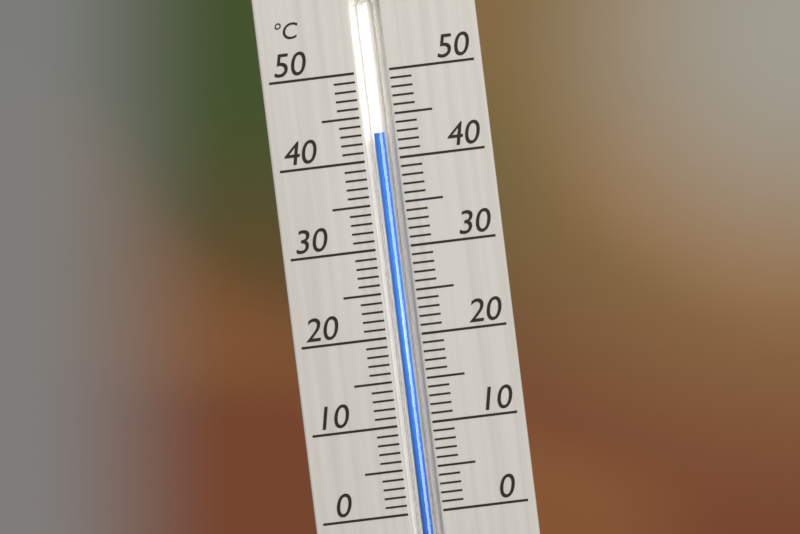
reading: 43 °C
